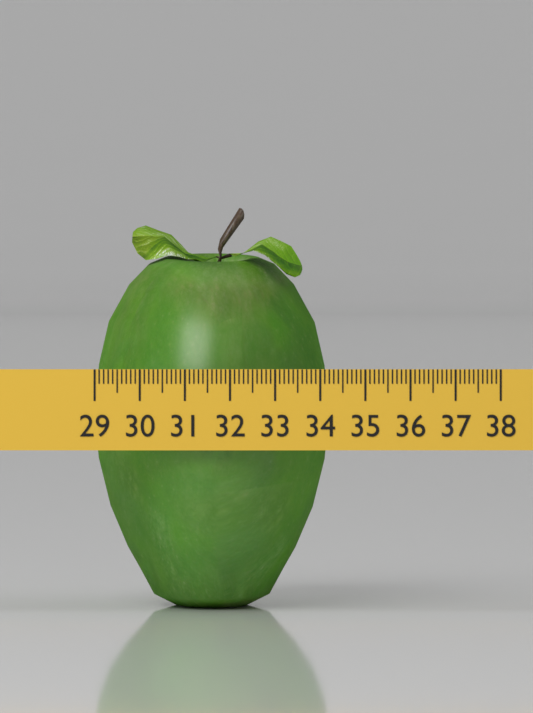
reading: 34.2 (no unit)
